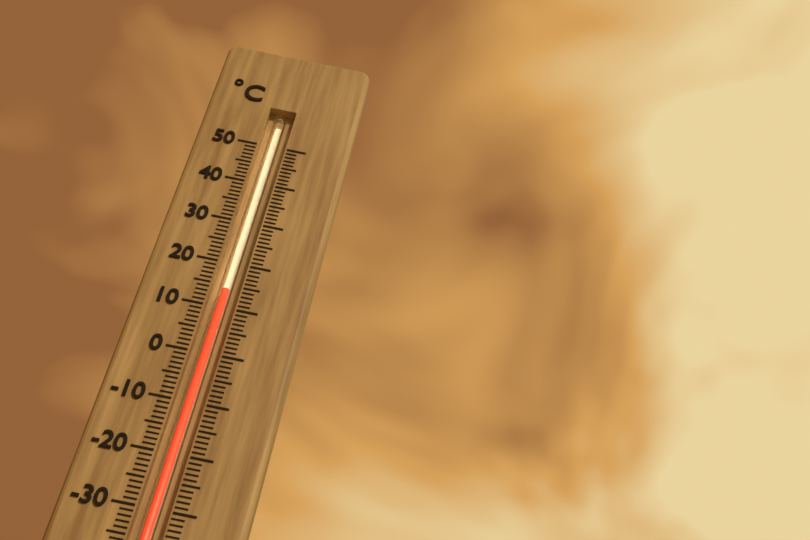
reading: 14 °C
